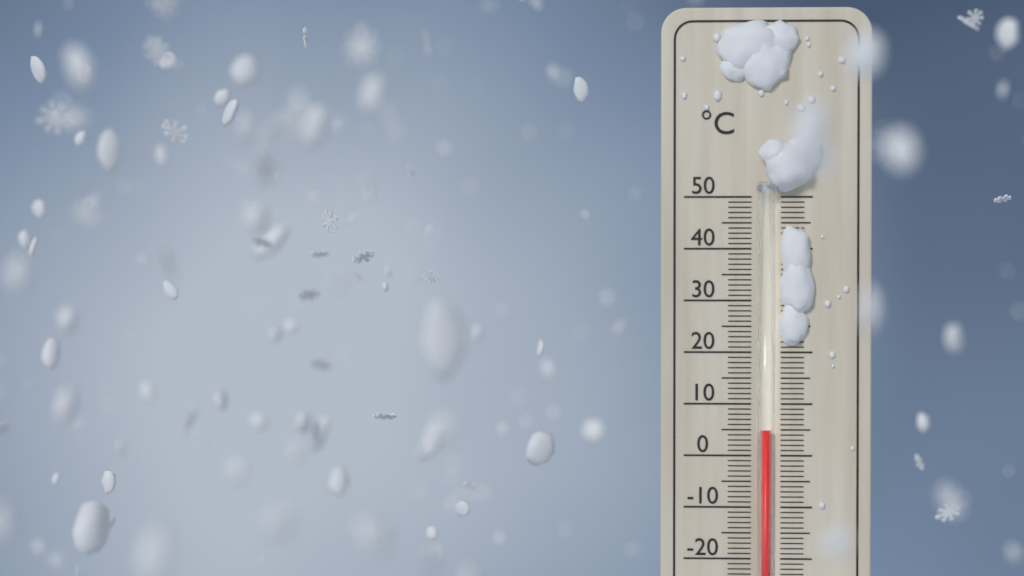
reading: 5 °C
